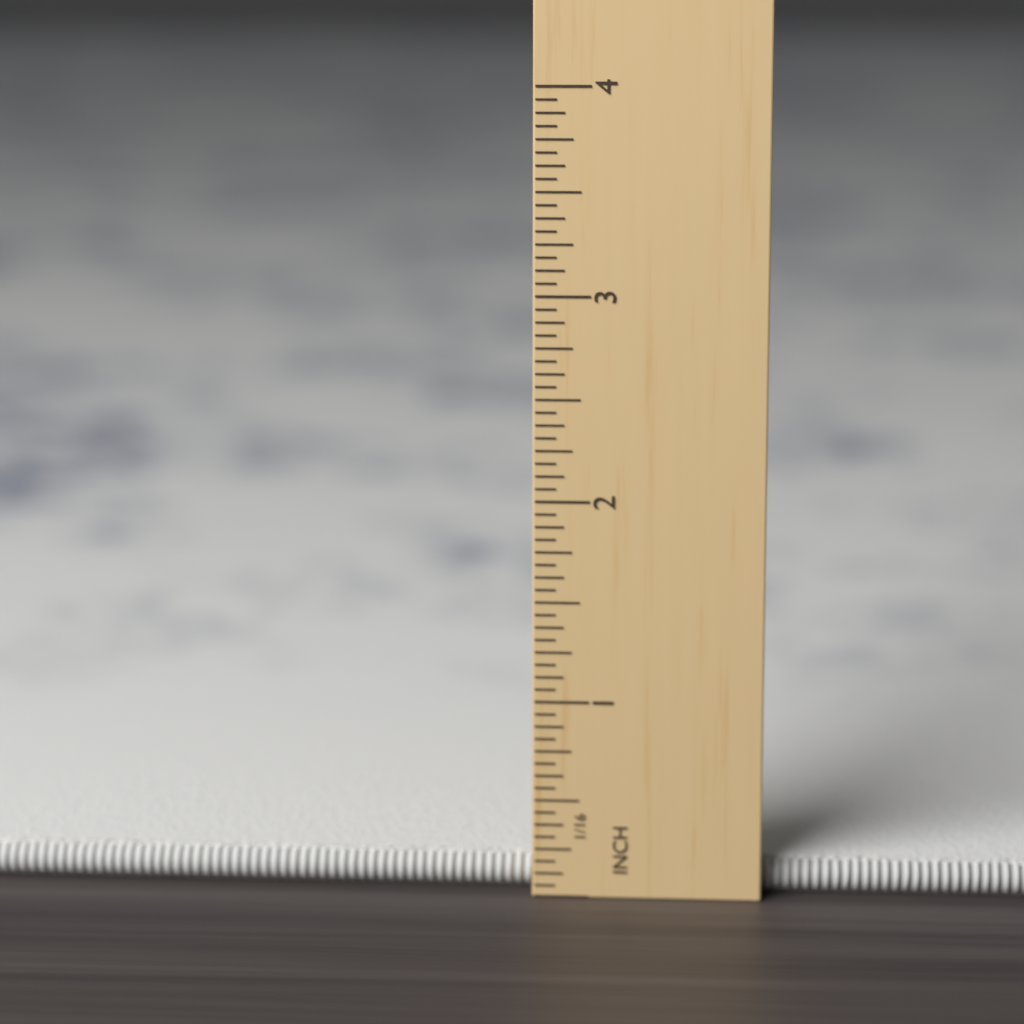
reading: 0.1875 in
